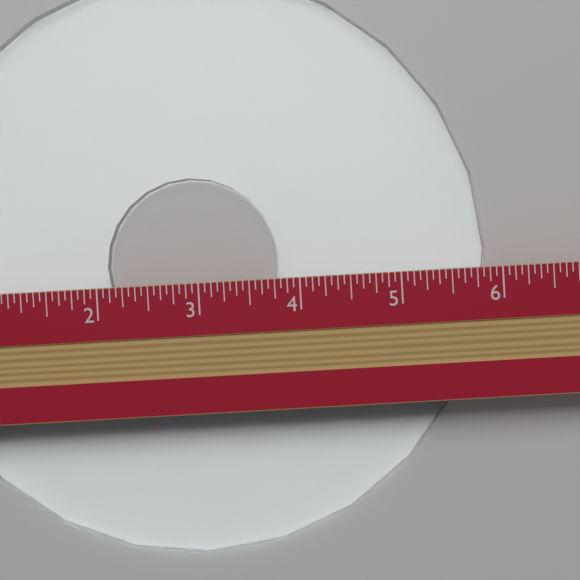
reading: 5.8750 in
